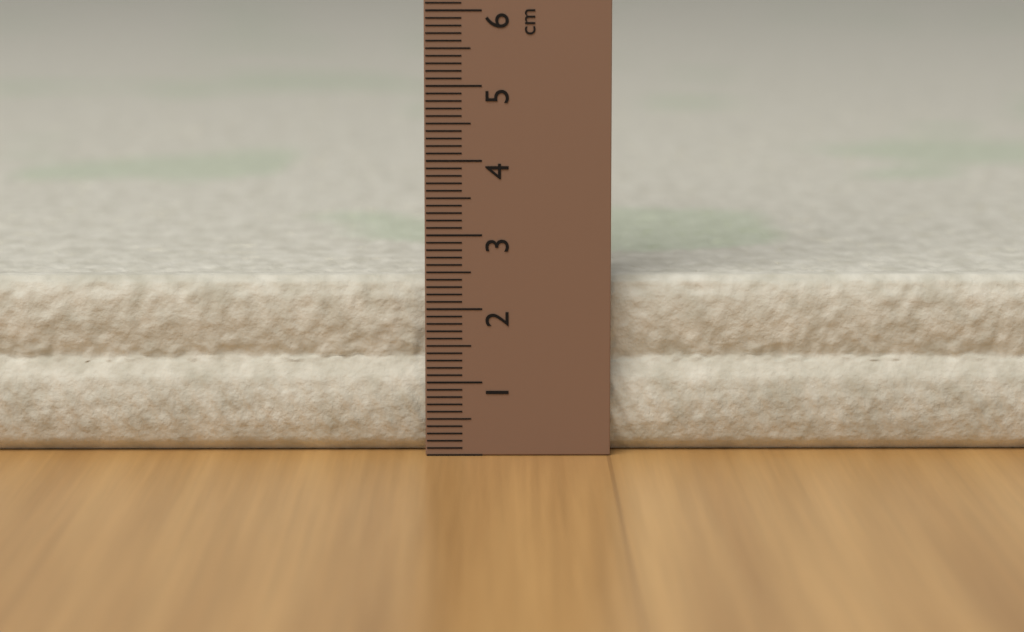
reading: 2.4 cm
